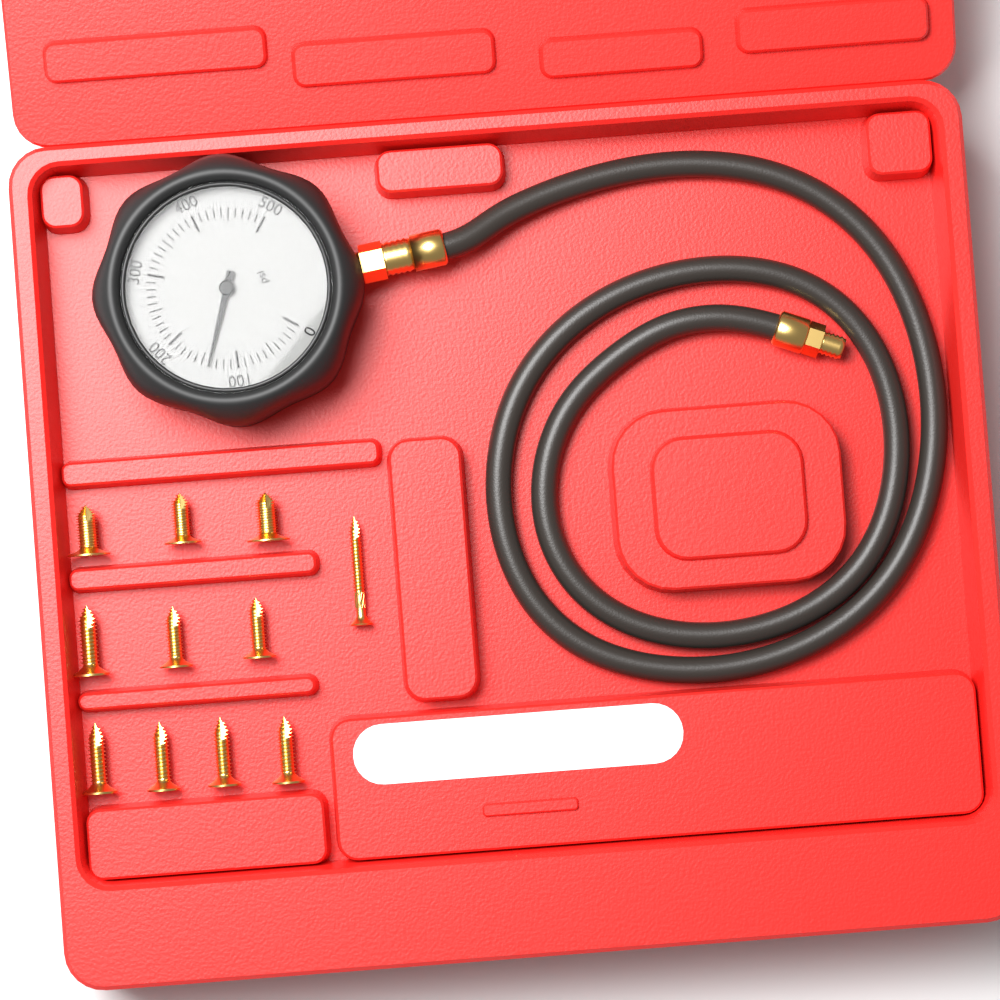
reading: 140 psi
